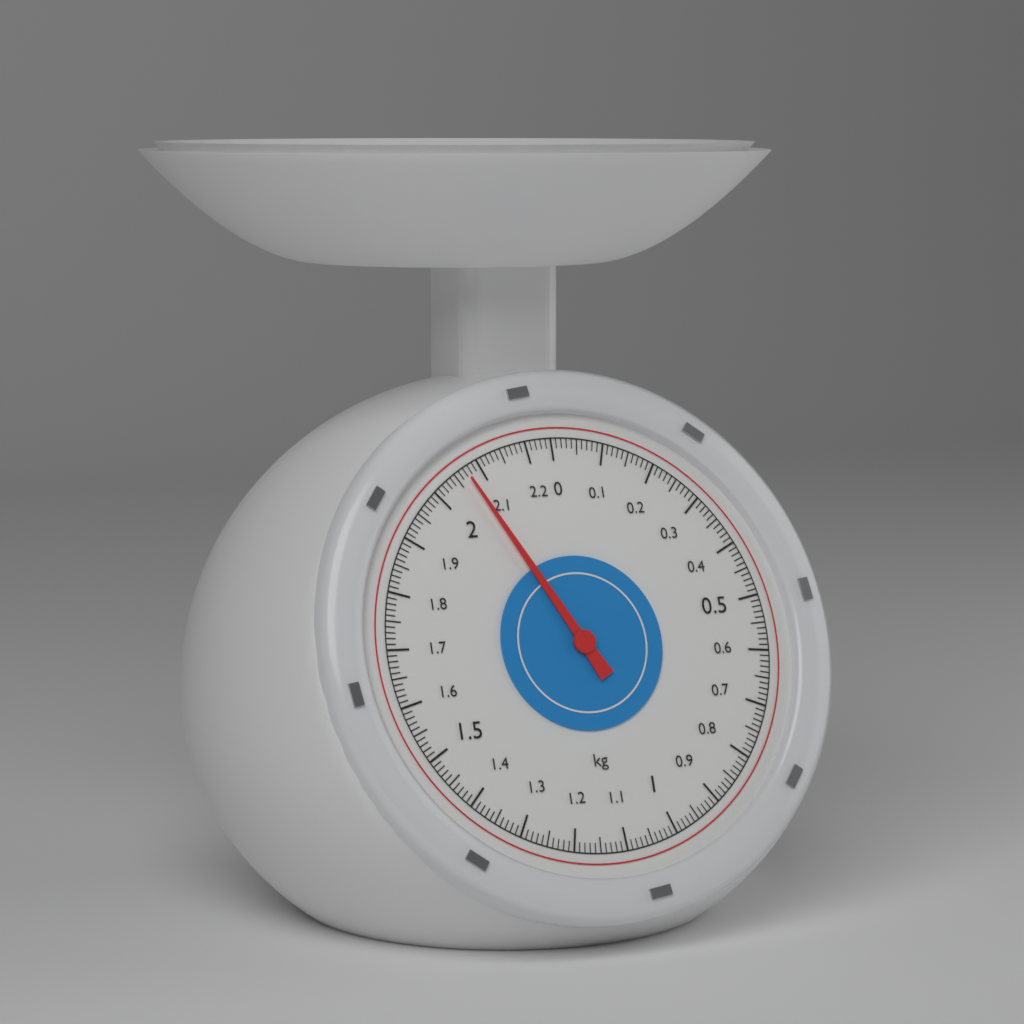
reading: 2.07 kg
